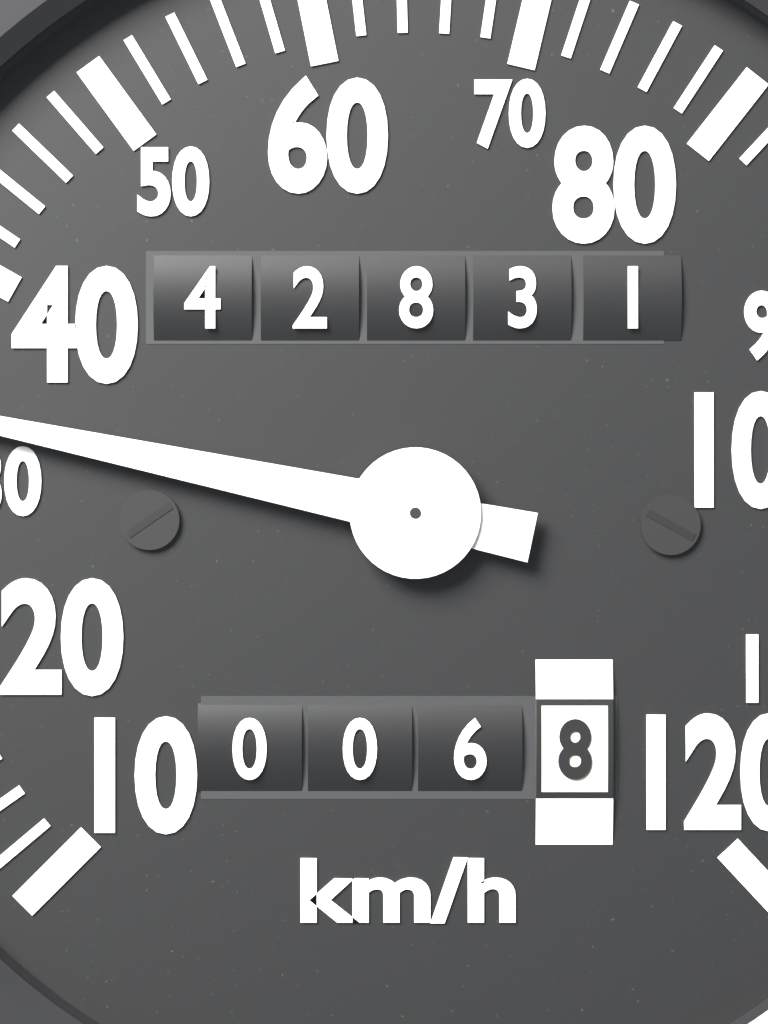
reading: 33 km/h
